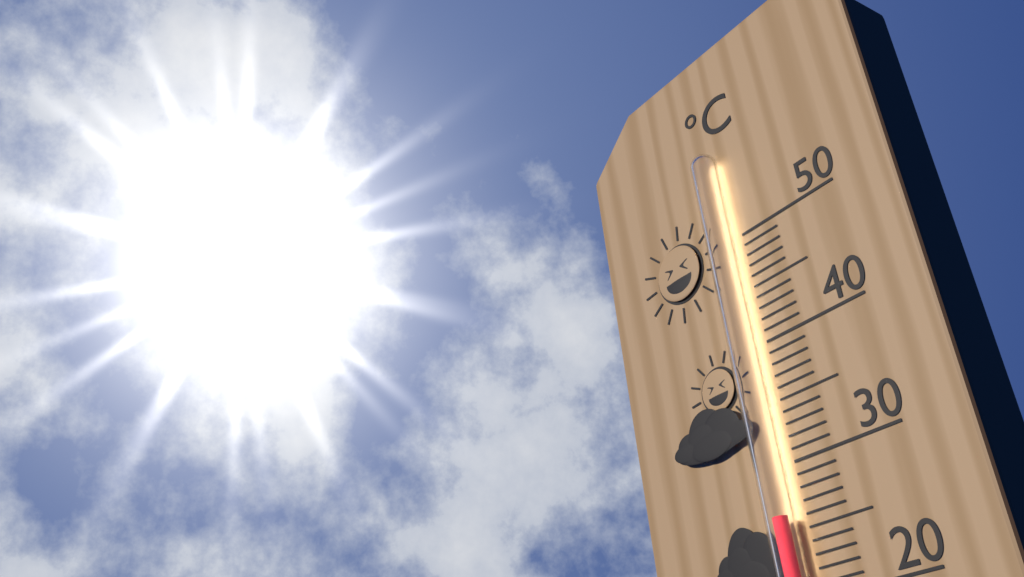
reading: 26 °C
